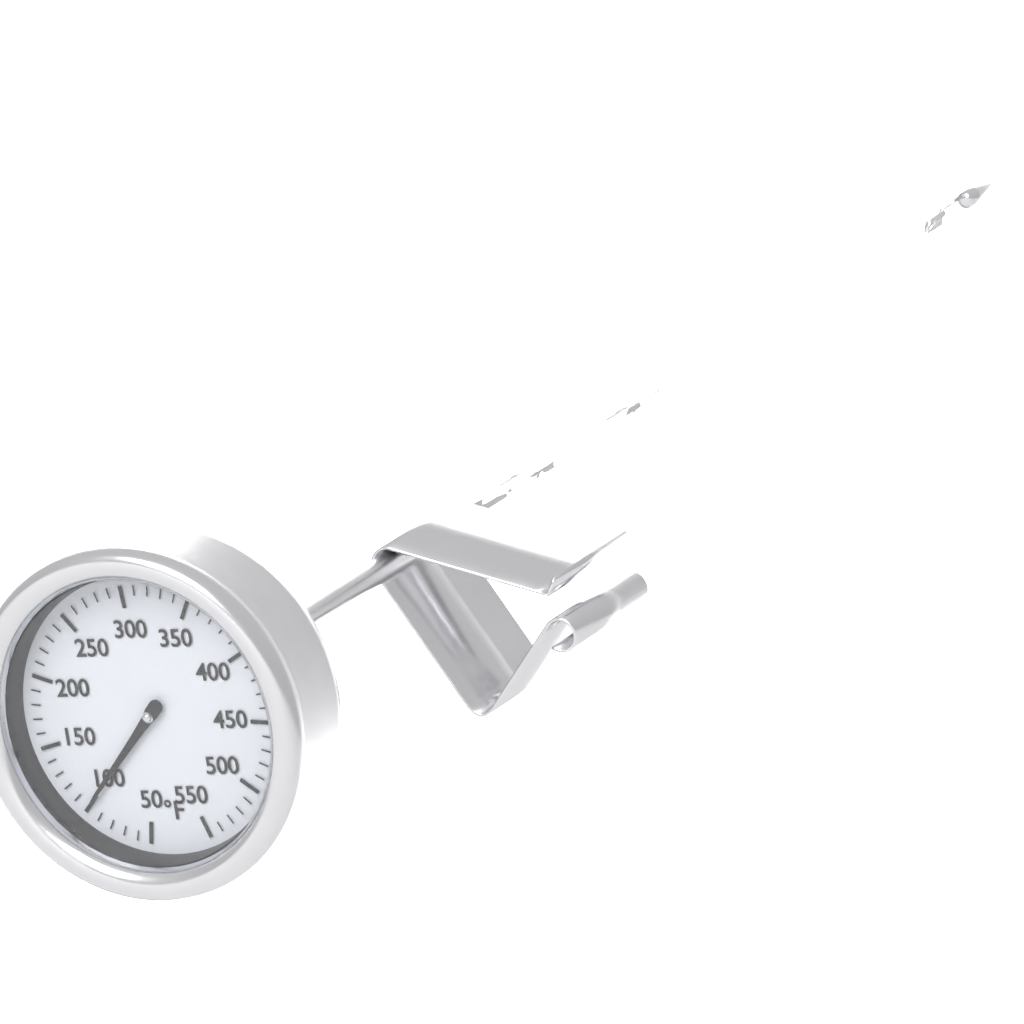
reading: 100 °F
